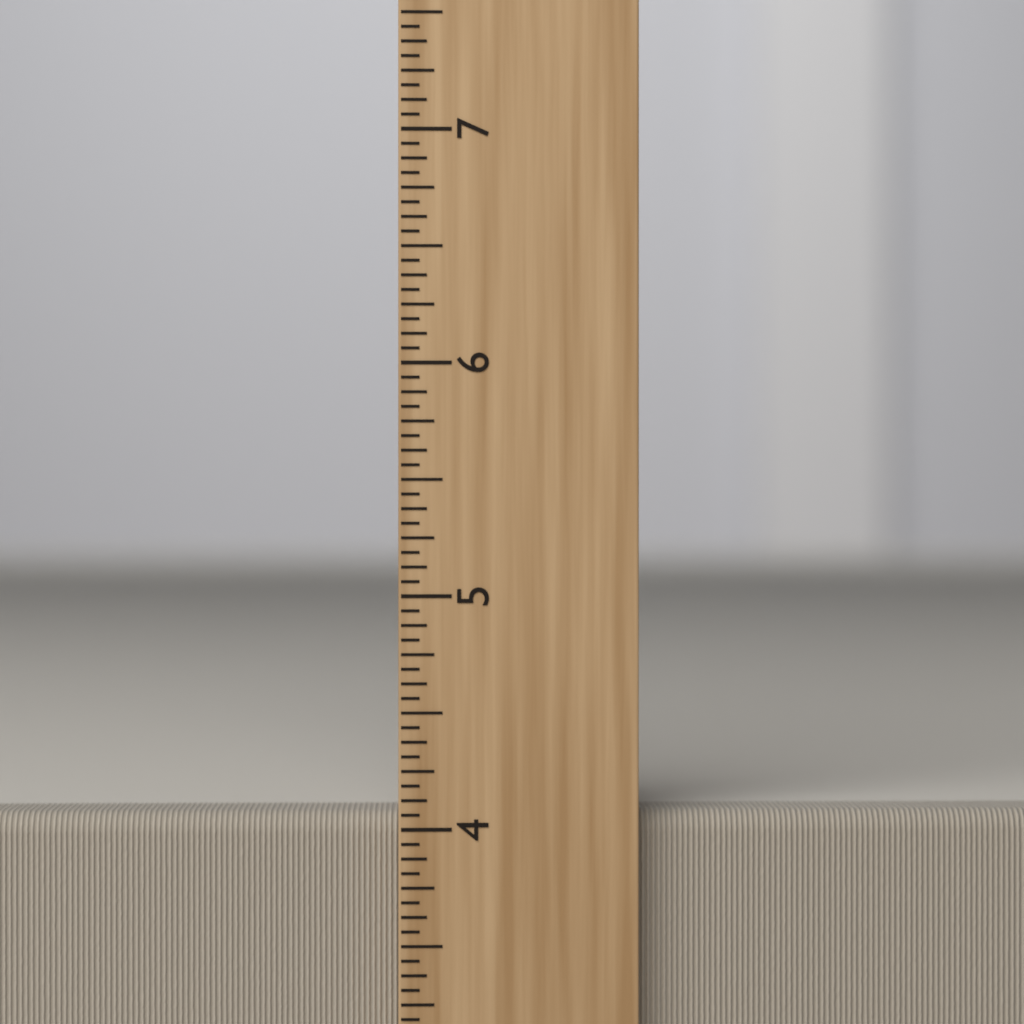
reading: 4.0625 inch
